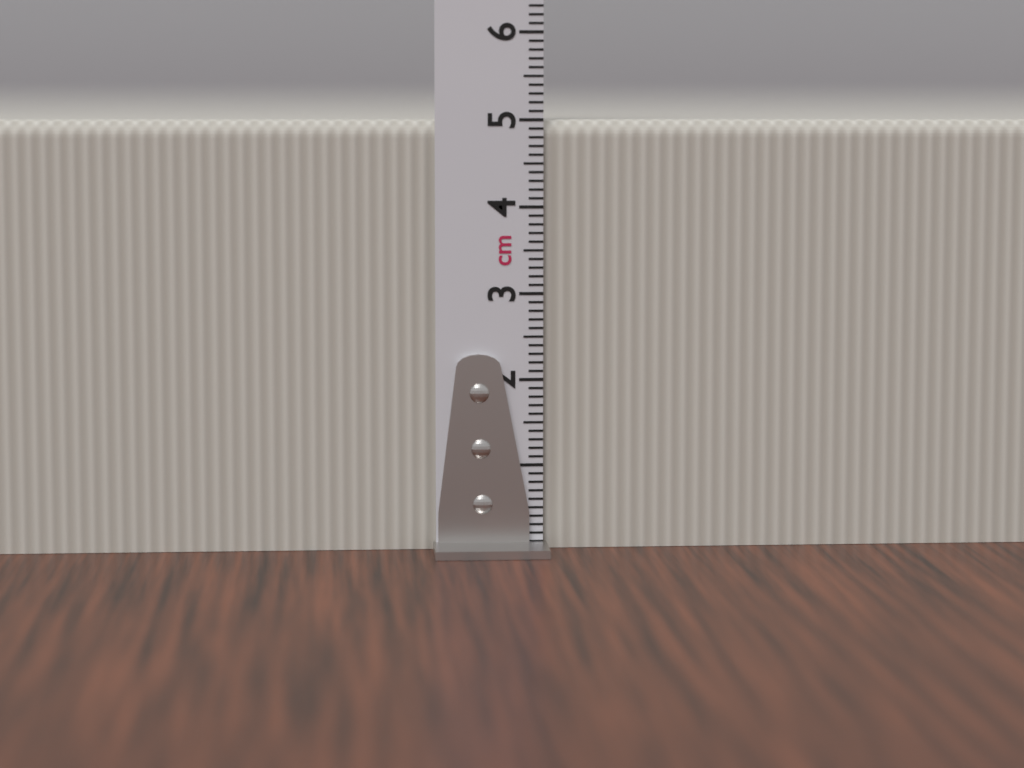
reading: 5.0 cm
